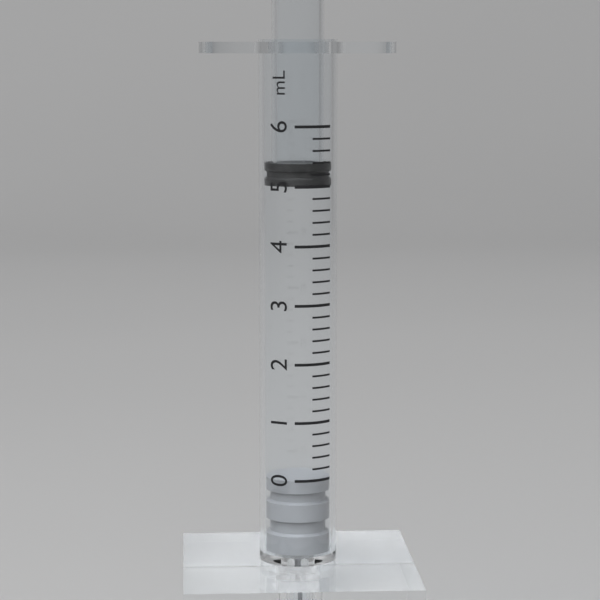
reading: 5.0 mL
